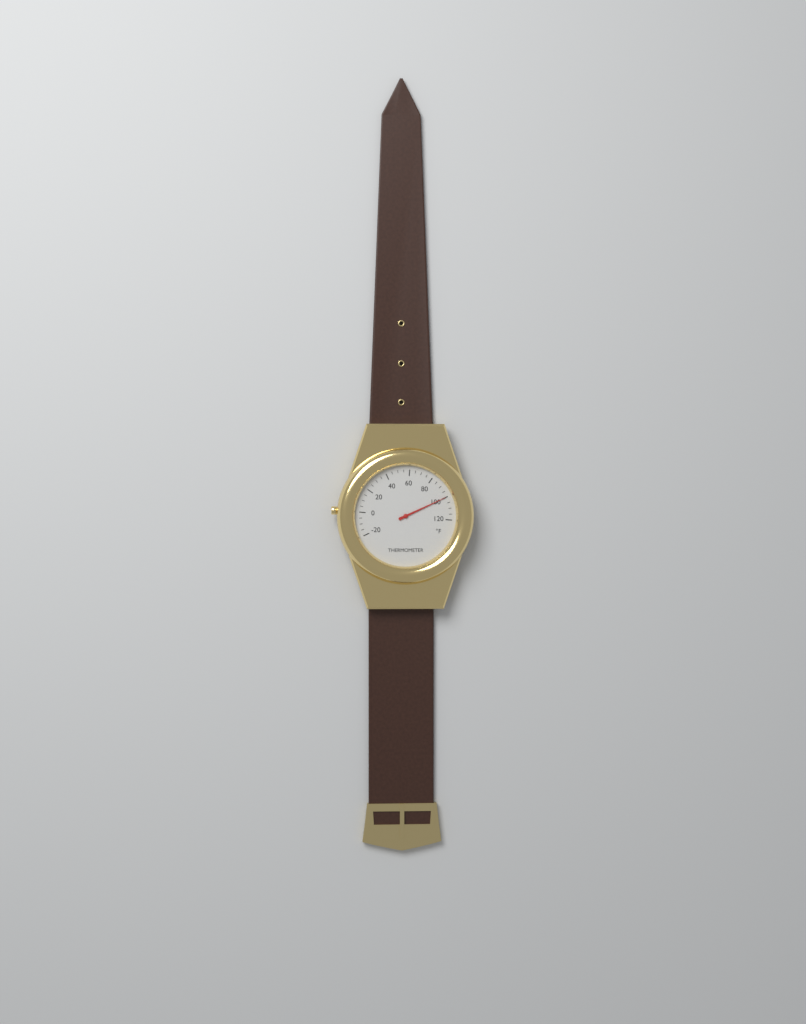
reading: 100 °F
